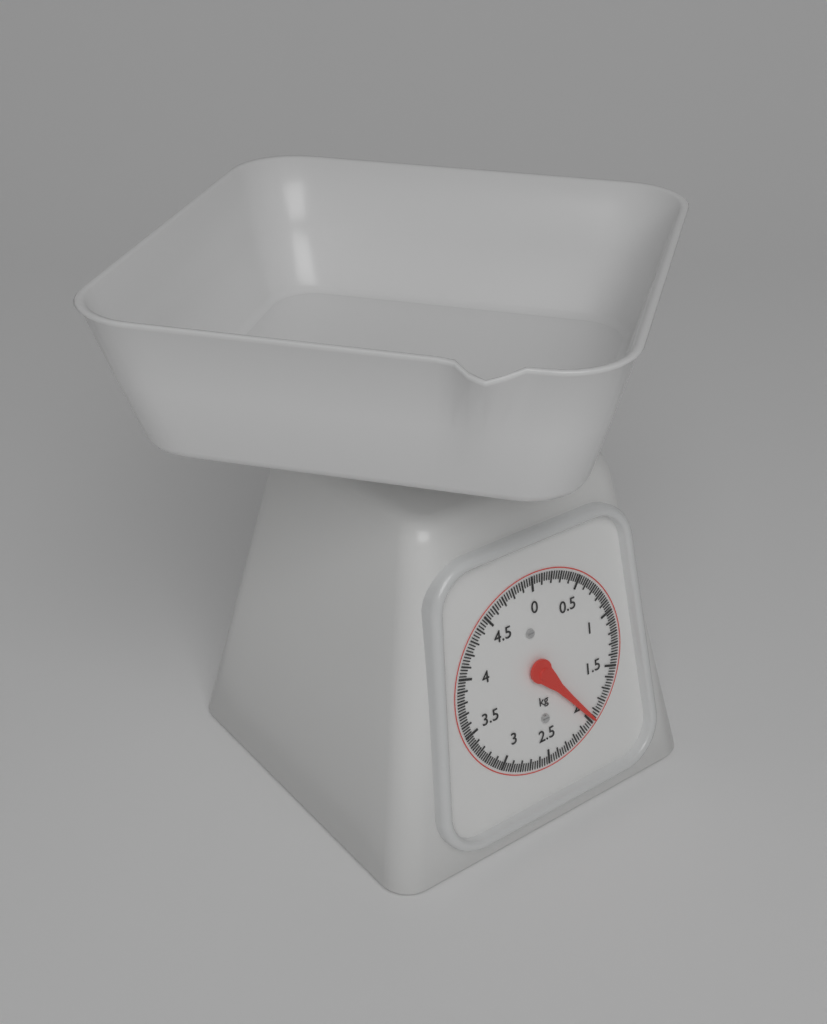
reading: 1.975 kg
